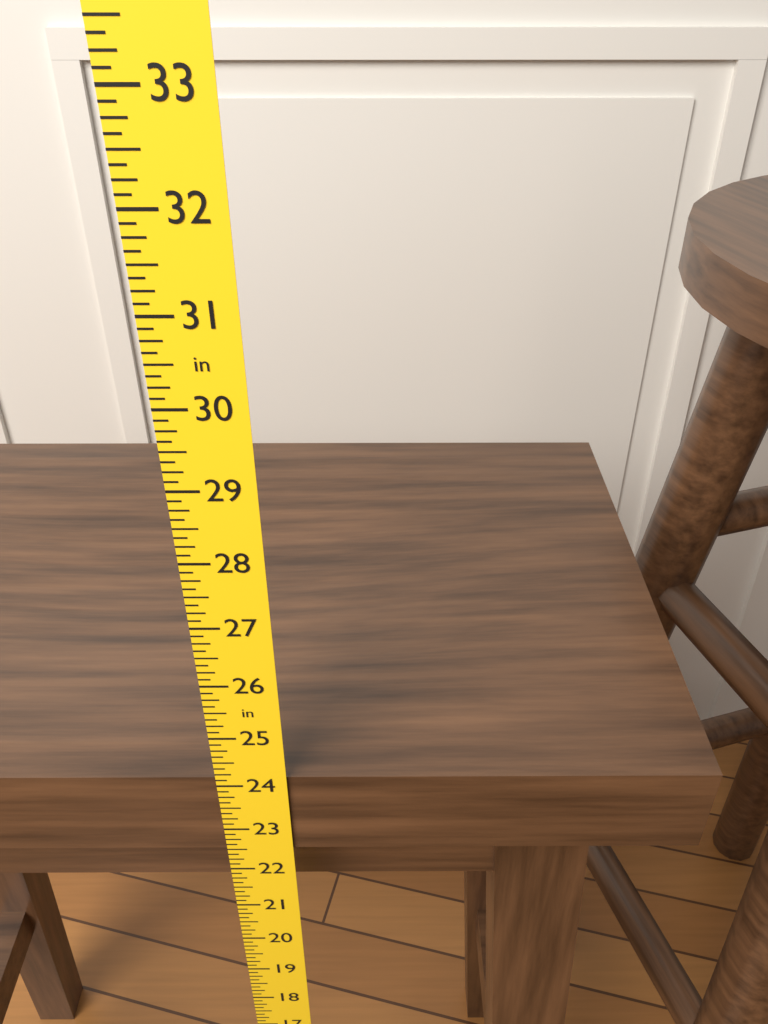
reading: 24.125 in
